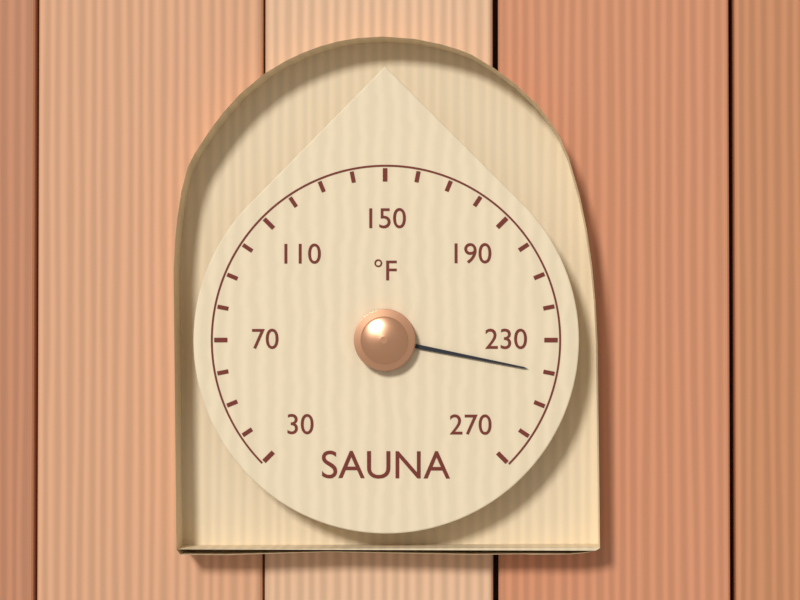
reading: 240 °F
